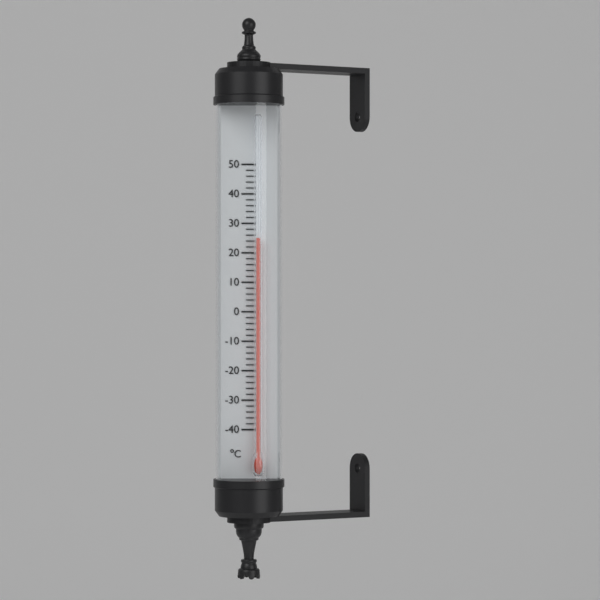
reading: 25 °C
